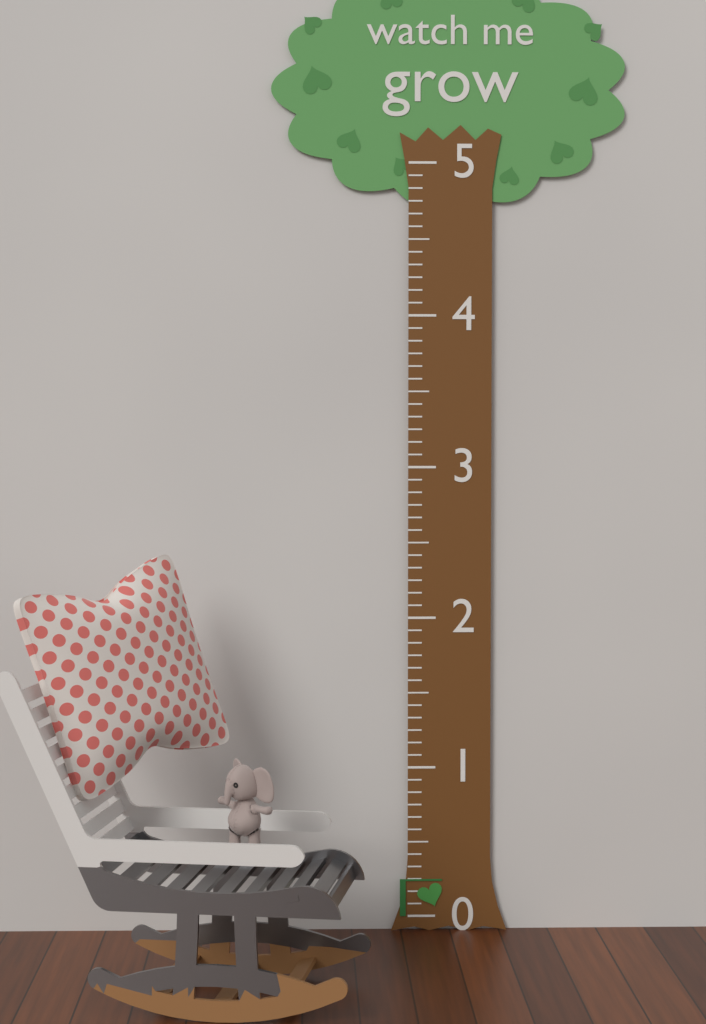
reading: 0.250000 (no unit)
